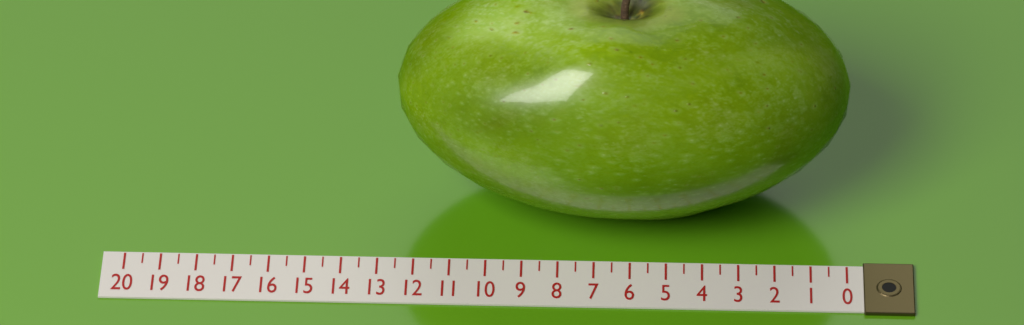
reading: 12.5 (no unit)
